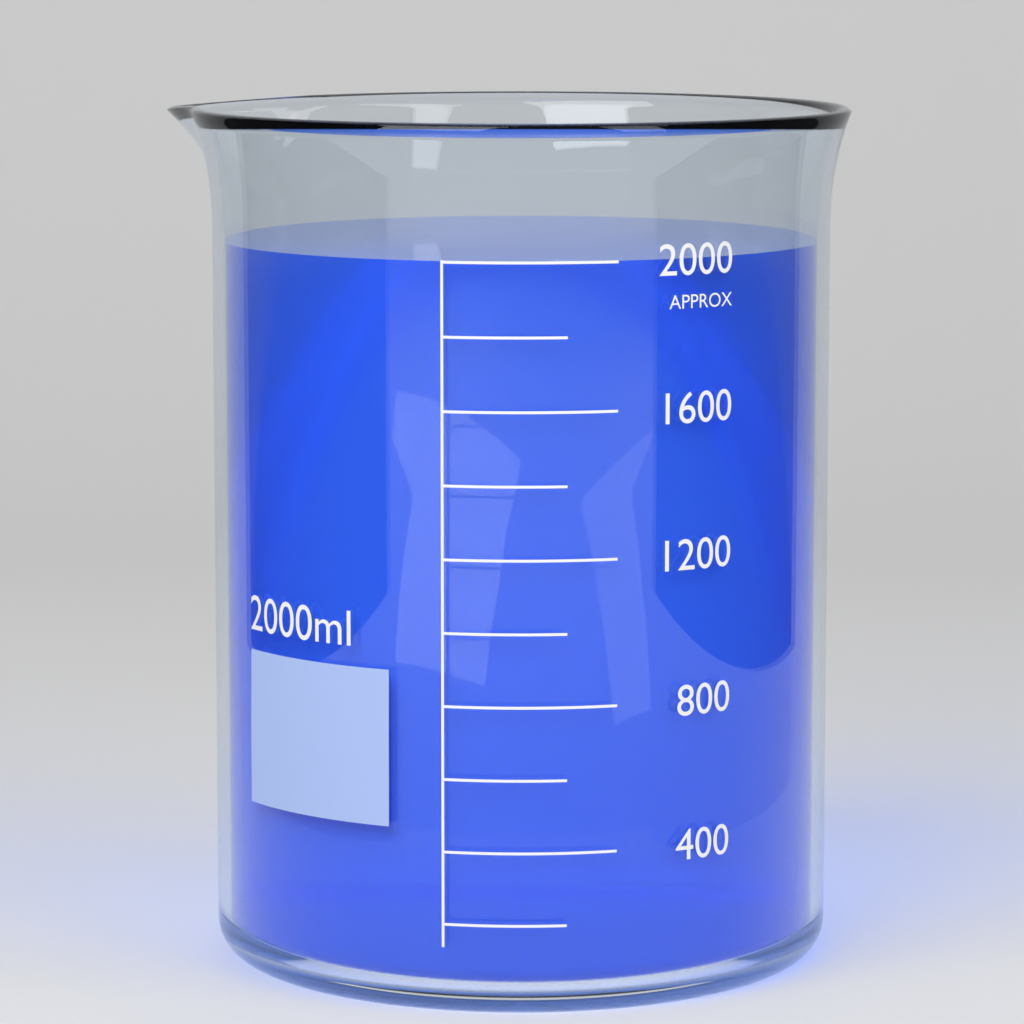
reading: 2000 ml
